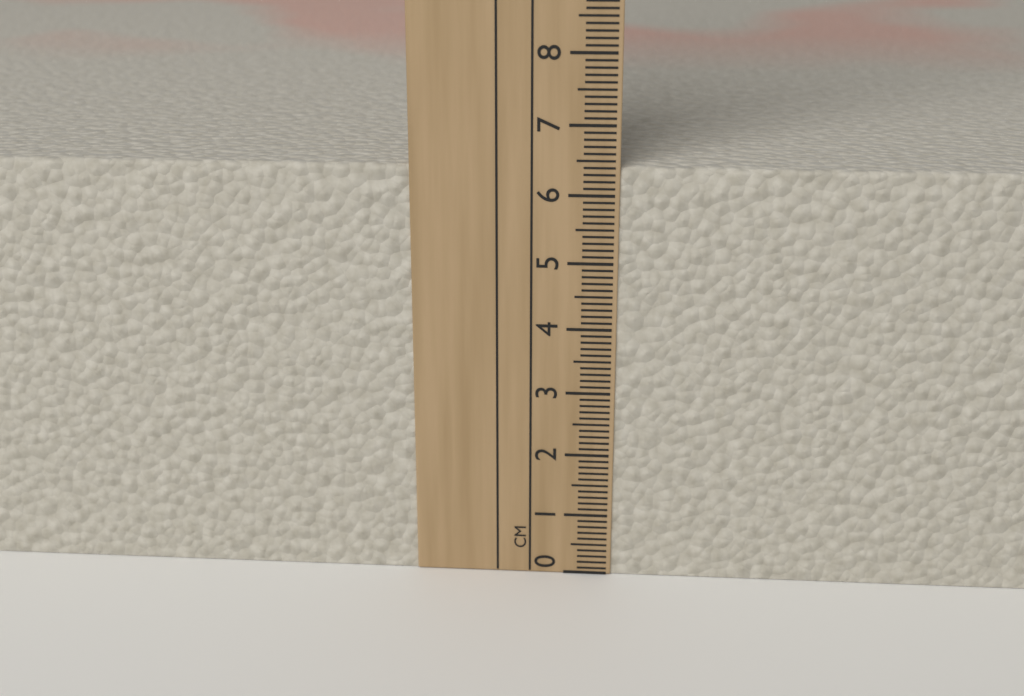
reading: 6.4 cm
